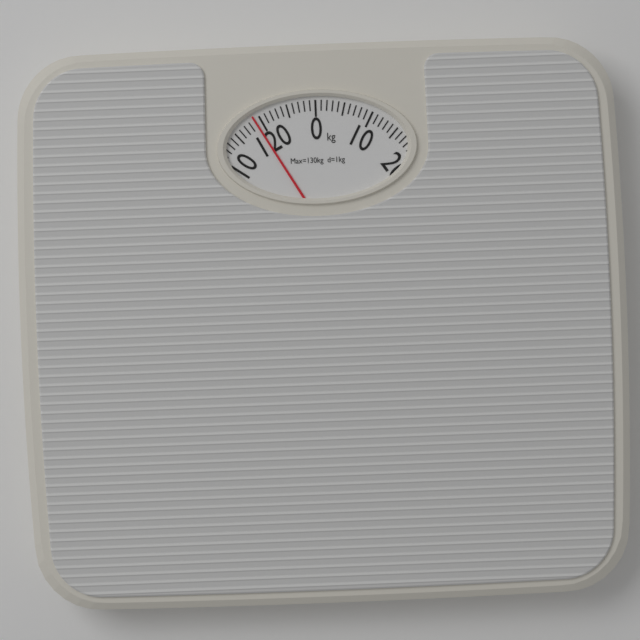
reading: 119 kg
